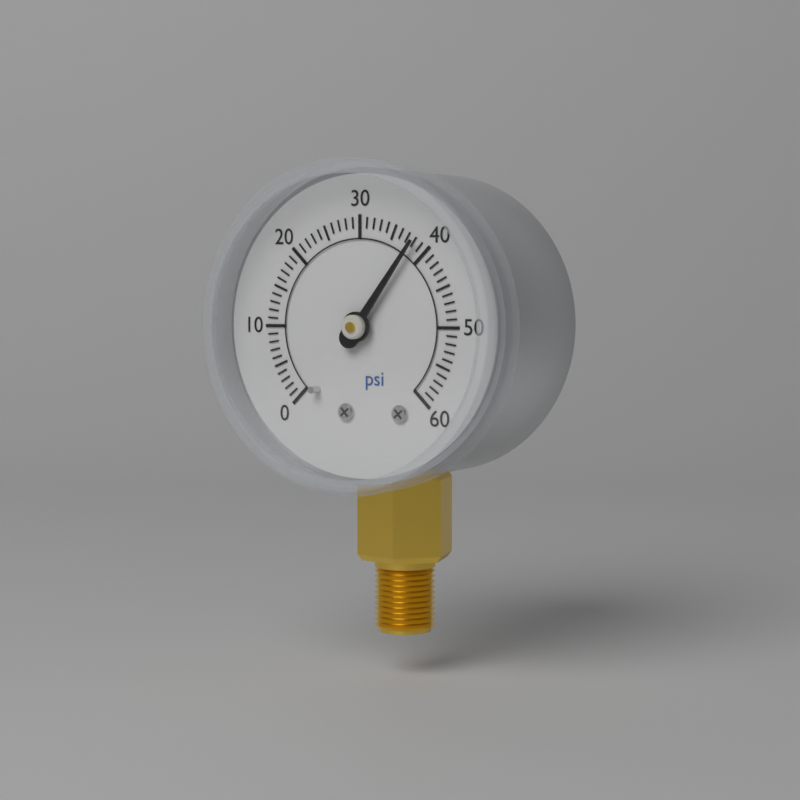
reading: 38 psi
